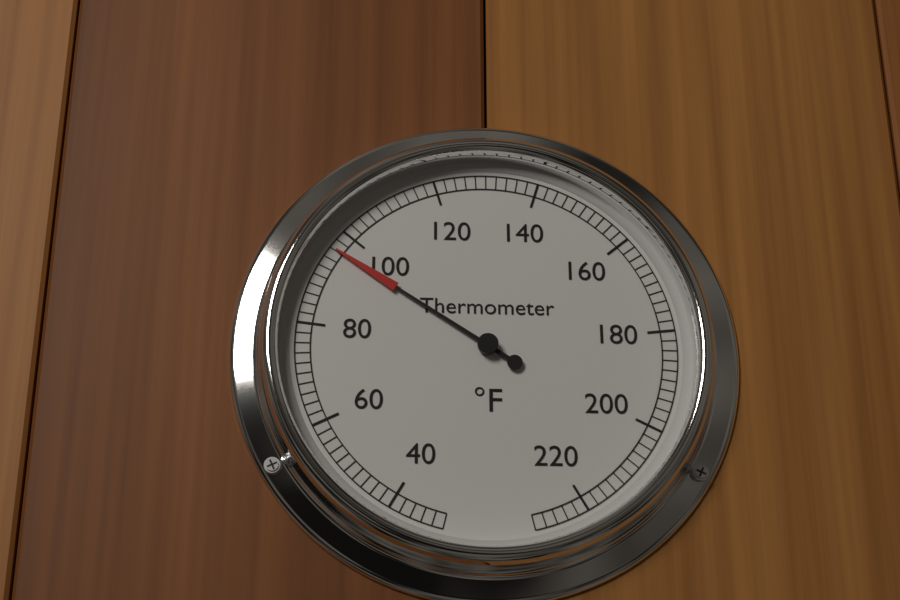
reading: 96 °F
